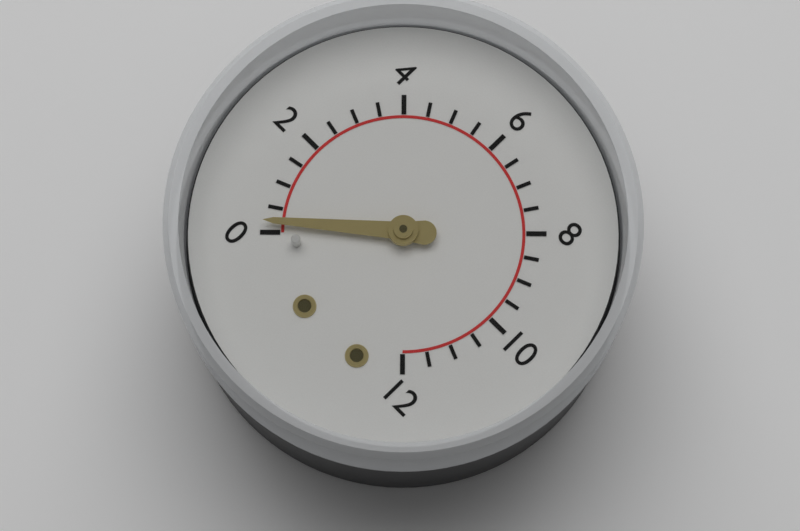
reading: 0.2 (no unit)
